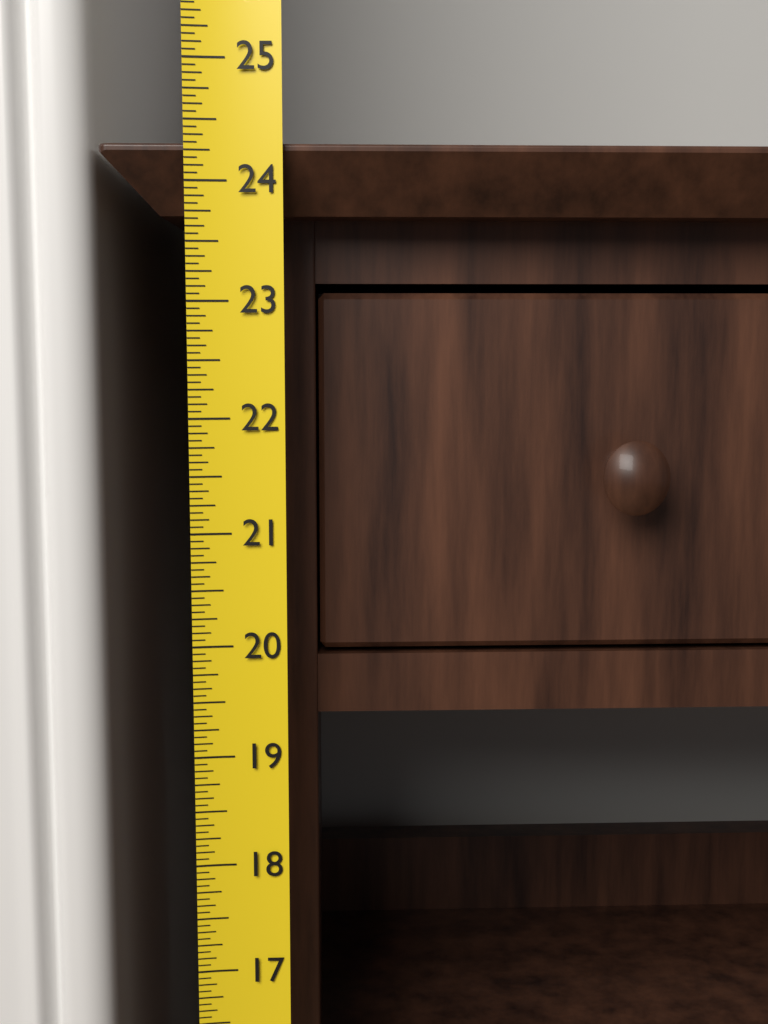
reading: 24.3125 (no unit)
